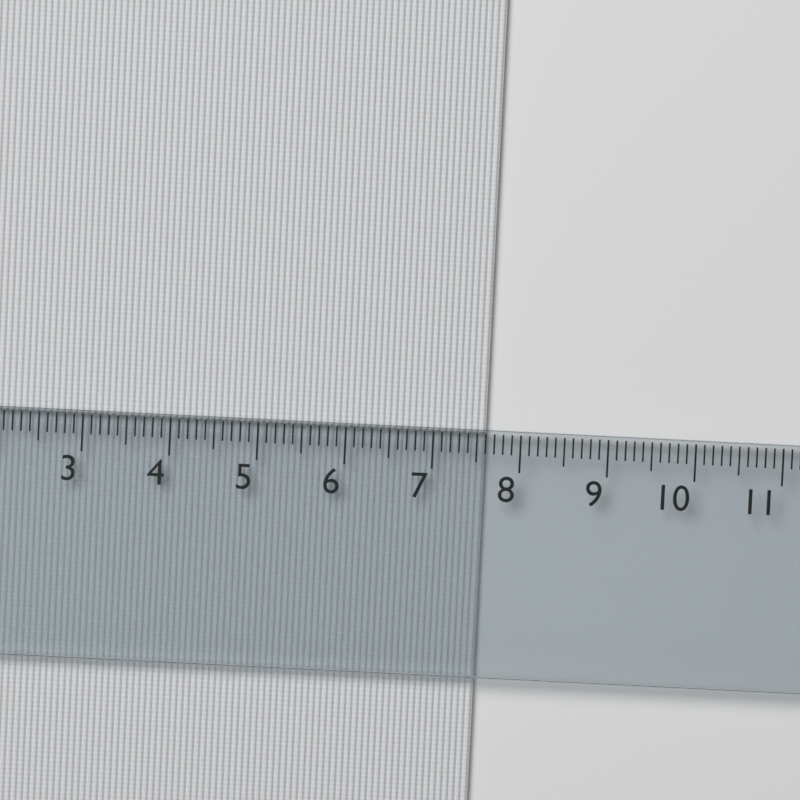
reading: 7.6 cm
